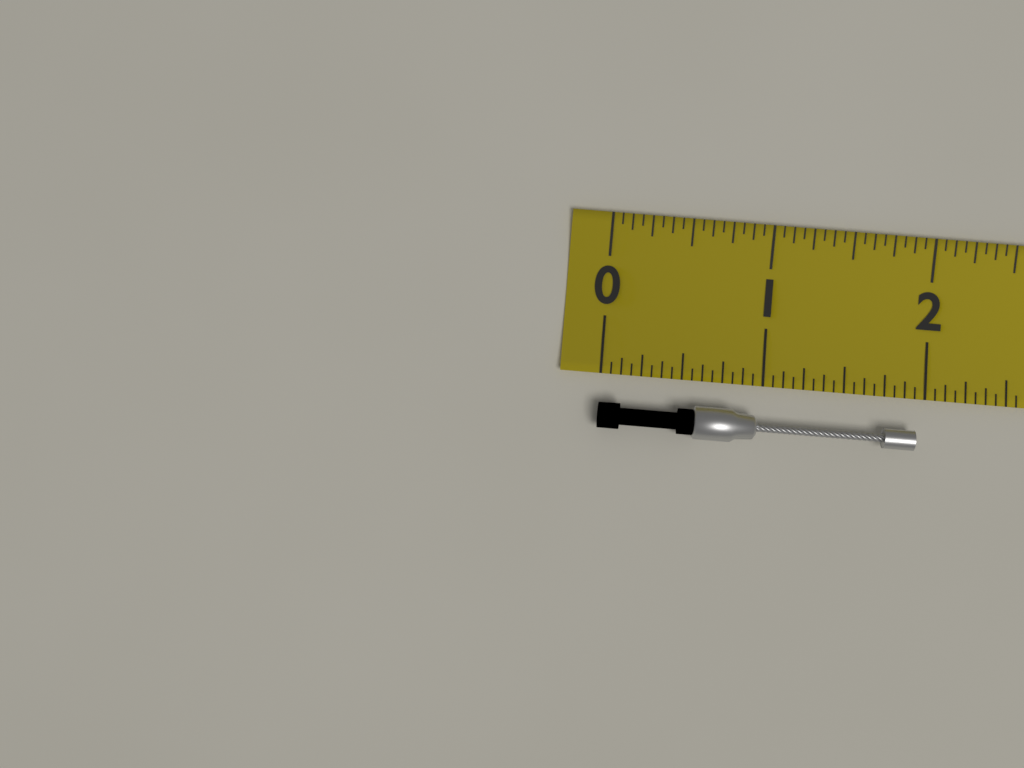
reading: 1.9375 (no unit)
